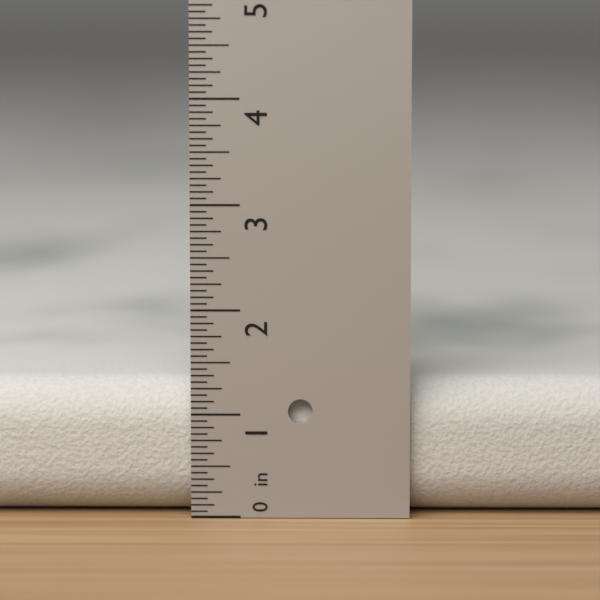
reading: 1.3125 in
